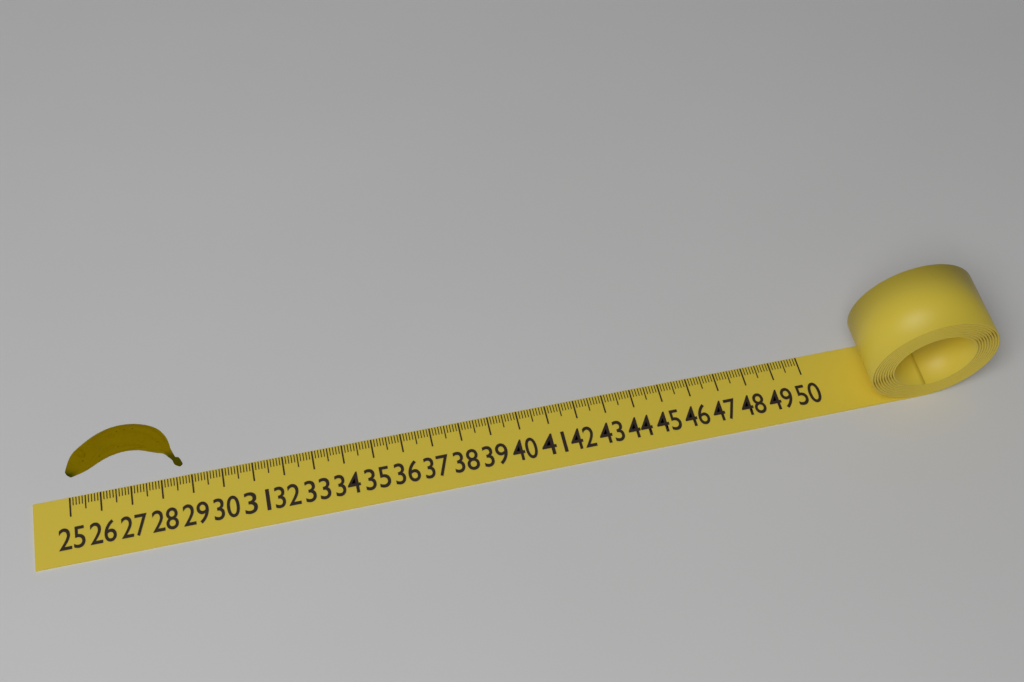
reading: 28.8 (no unit)
